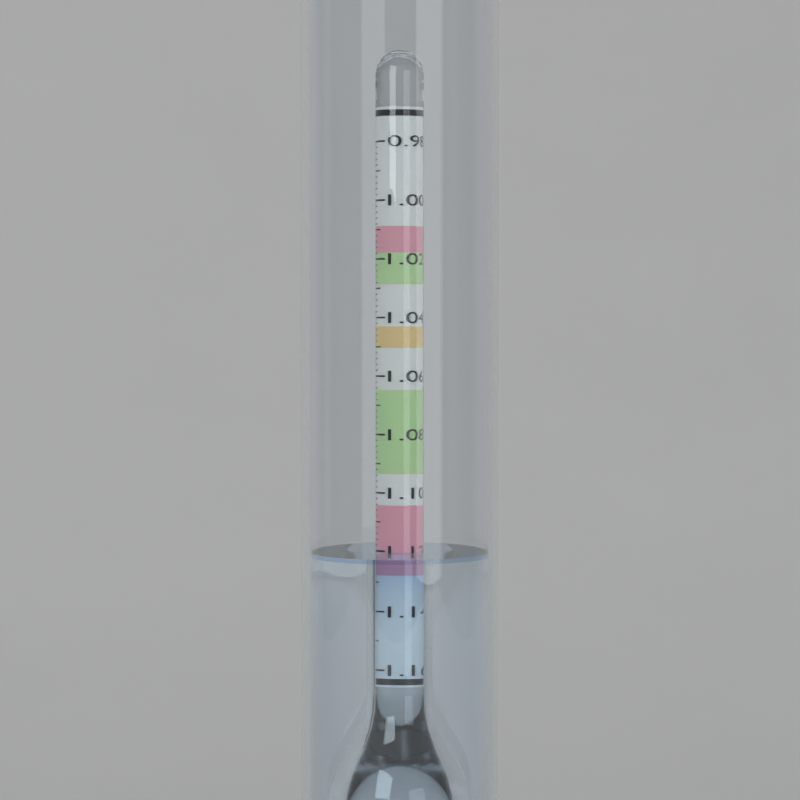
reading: 1.120 (no unit)
